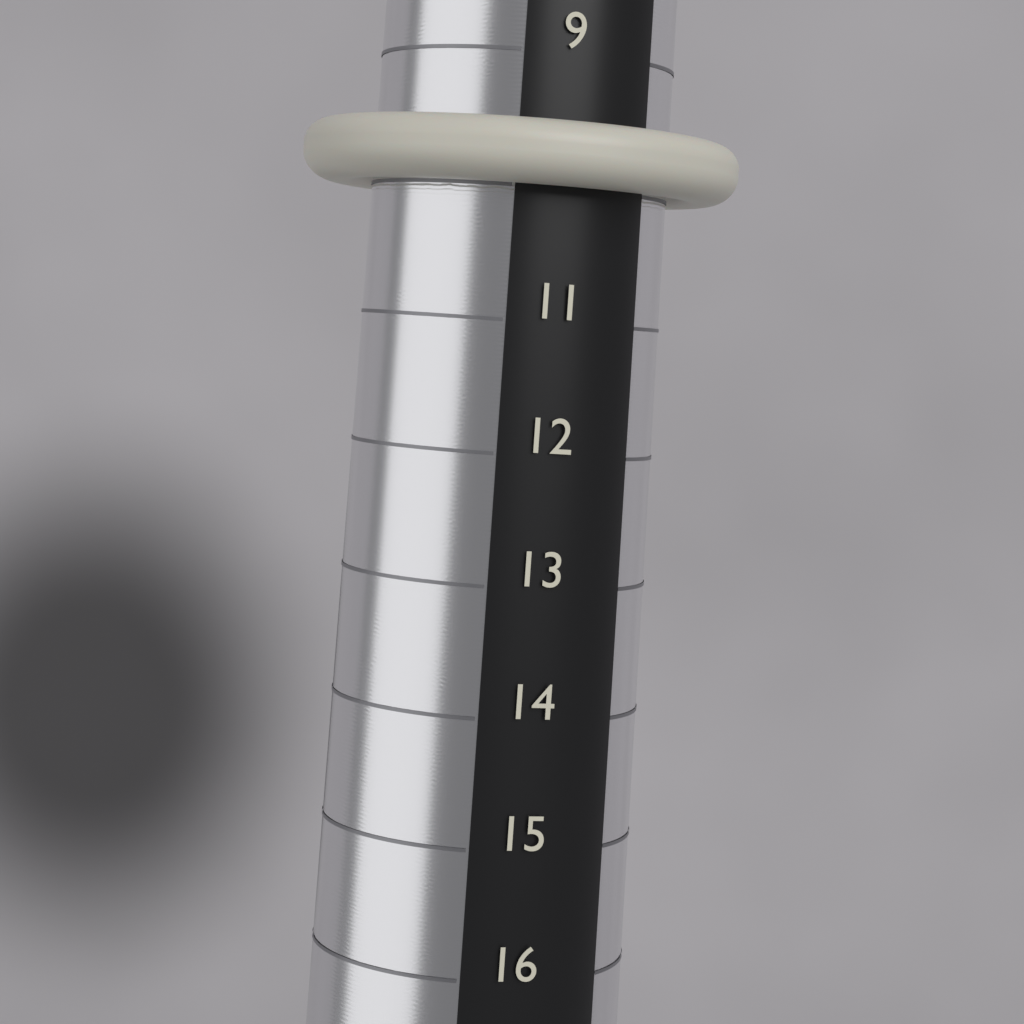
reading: 10 (no unit)
